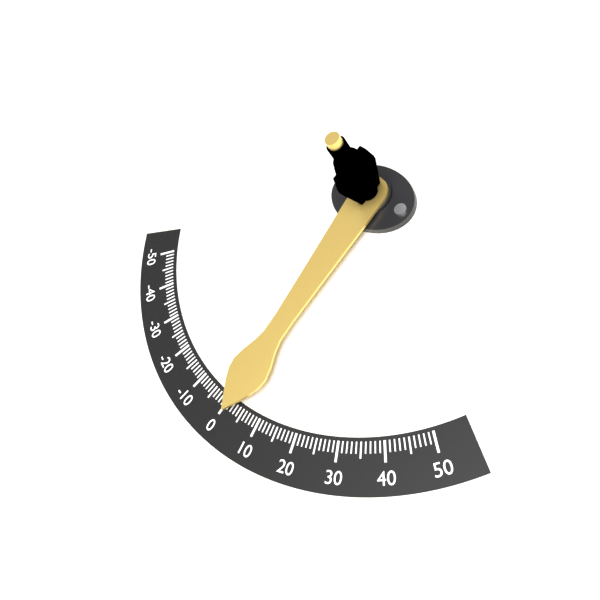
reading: 2 (no unit)
